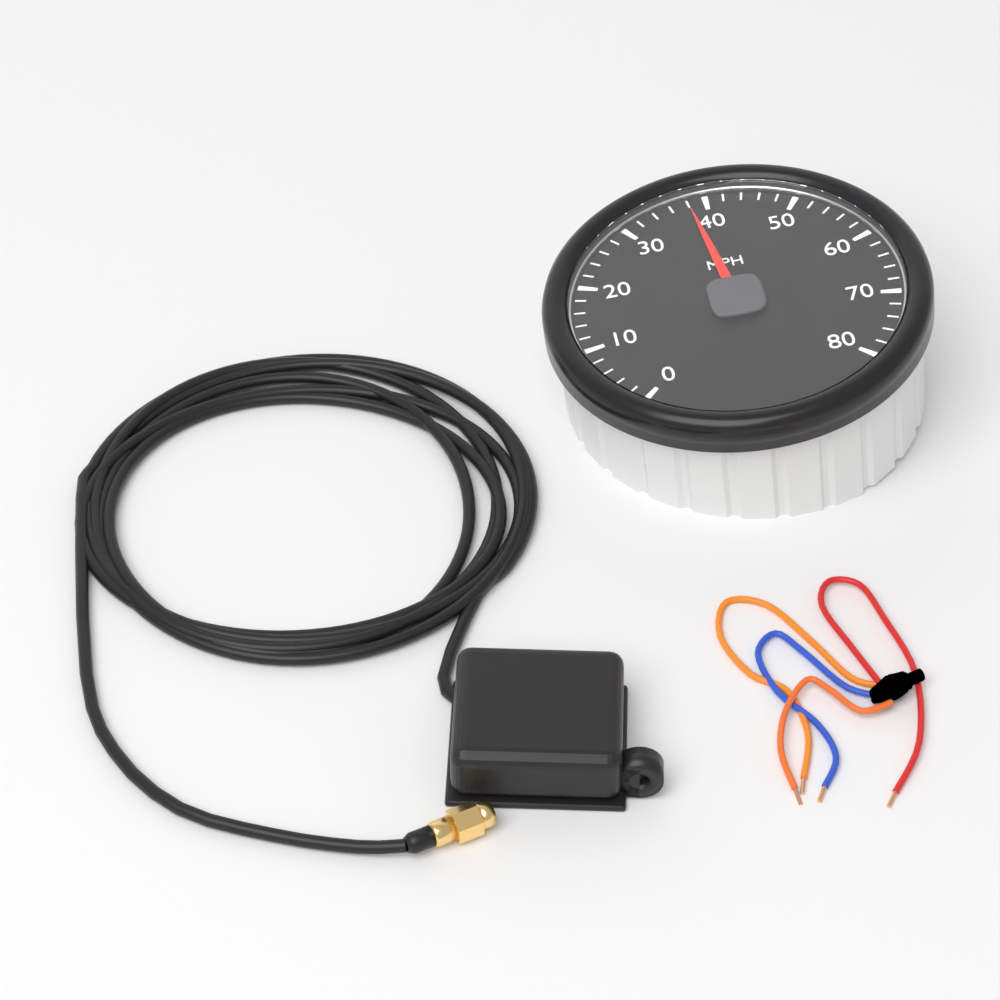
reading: 38 MPH
